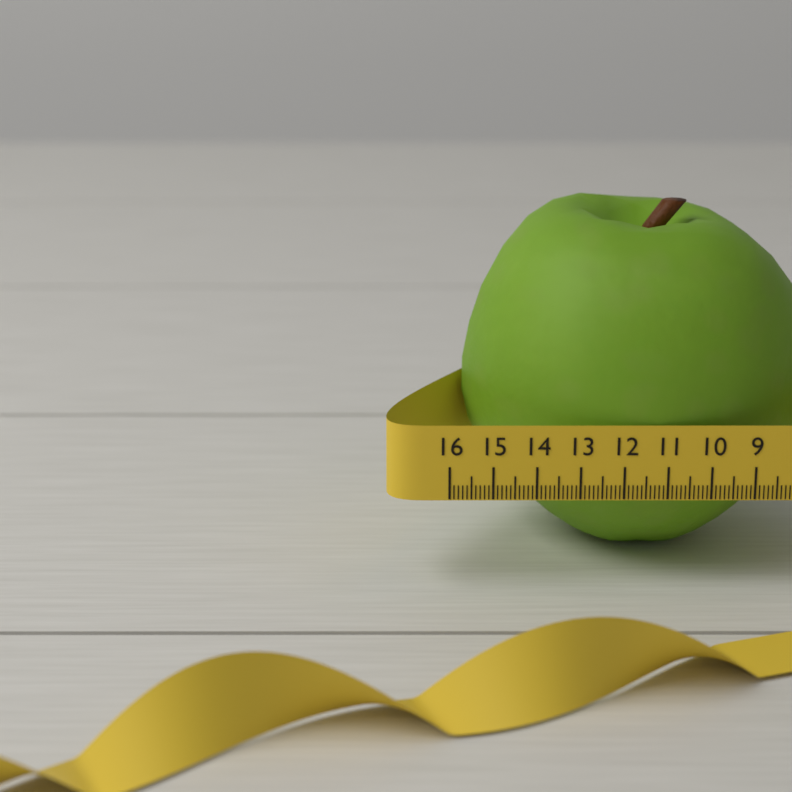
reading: 15.6 (no unit)
